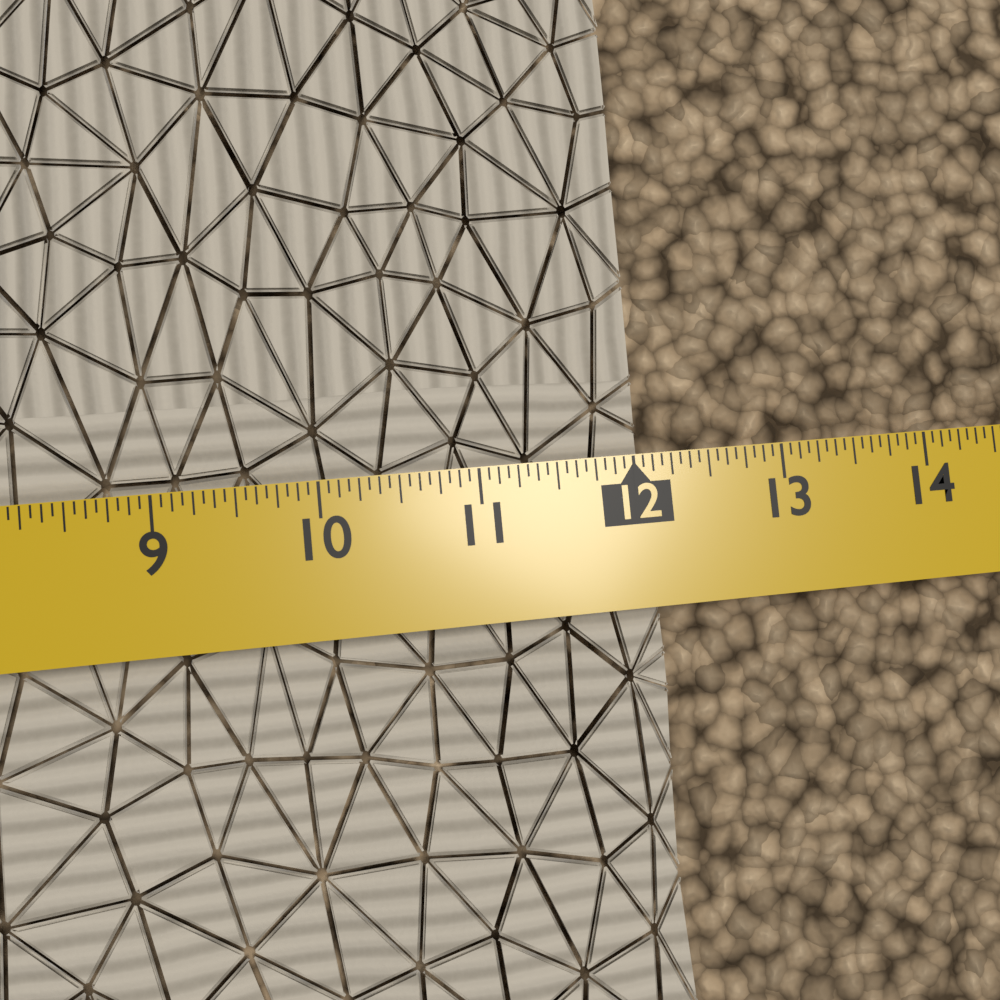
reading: 12.1250 in
